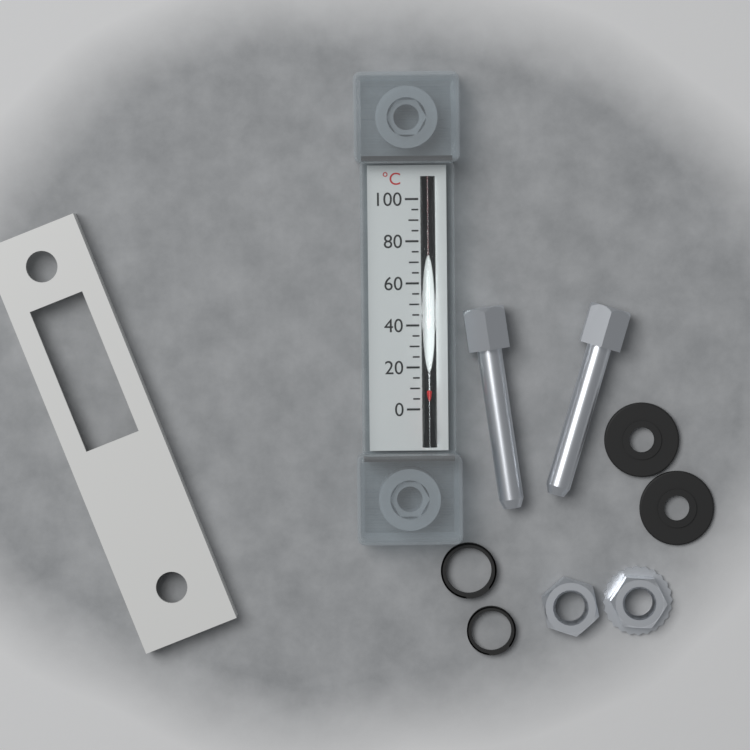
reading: 10 °C
